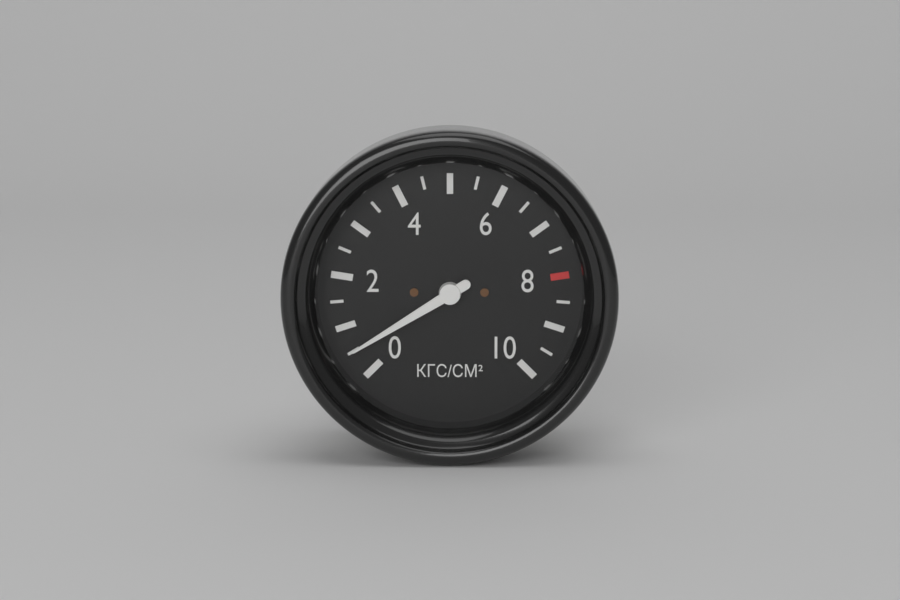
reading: 0.5 кгс/см²
